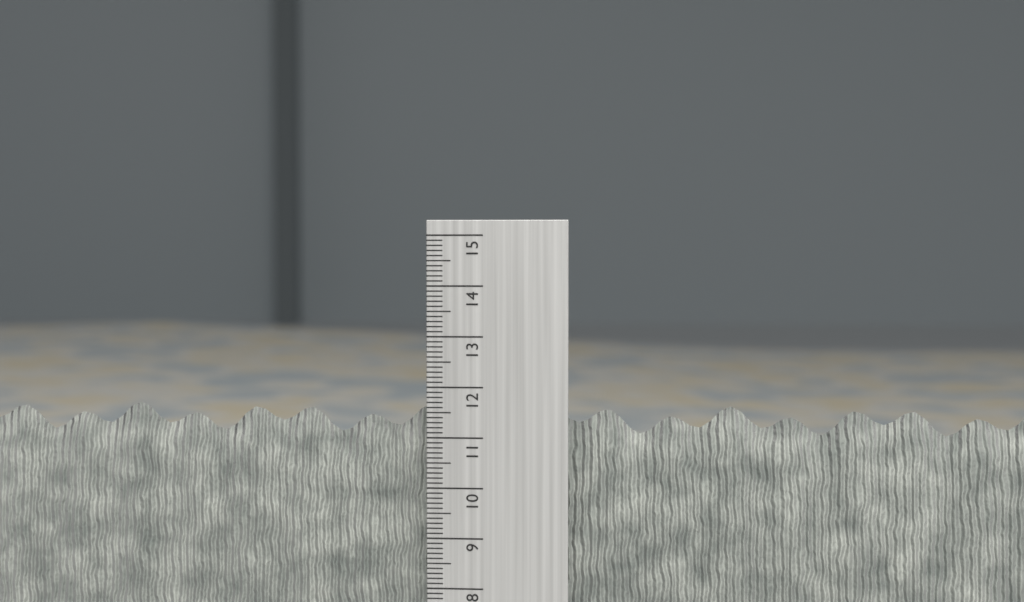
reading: 11.6 cm
